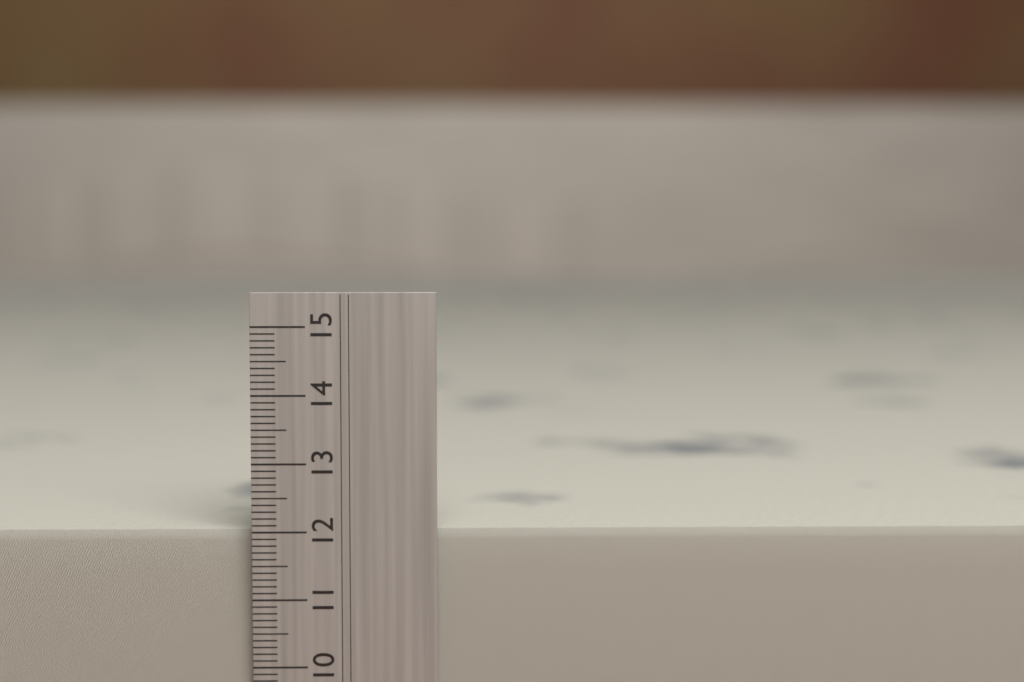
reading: 12.0 cm
